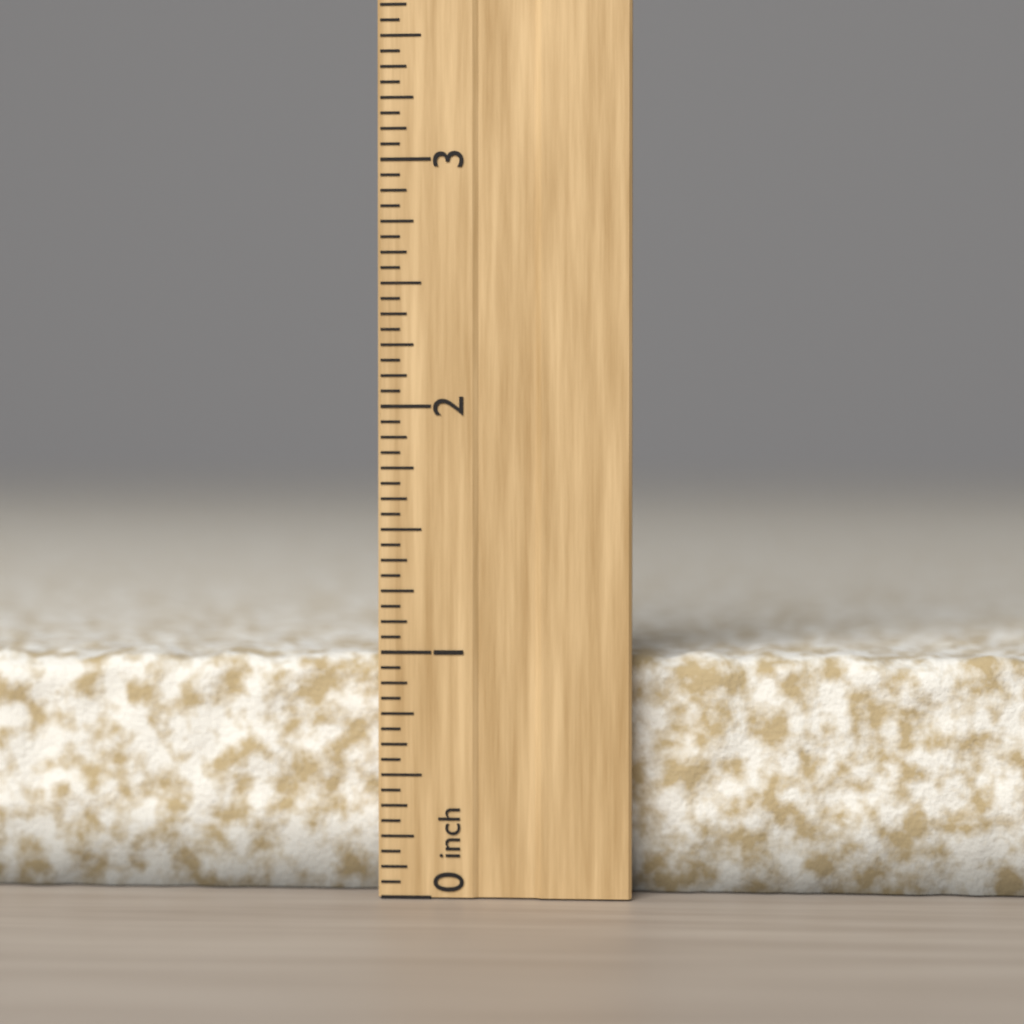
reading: 1.0000 inch
